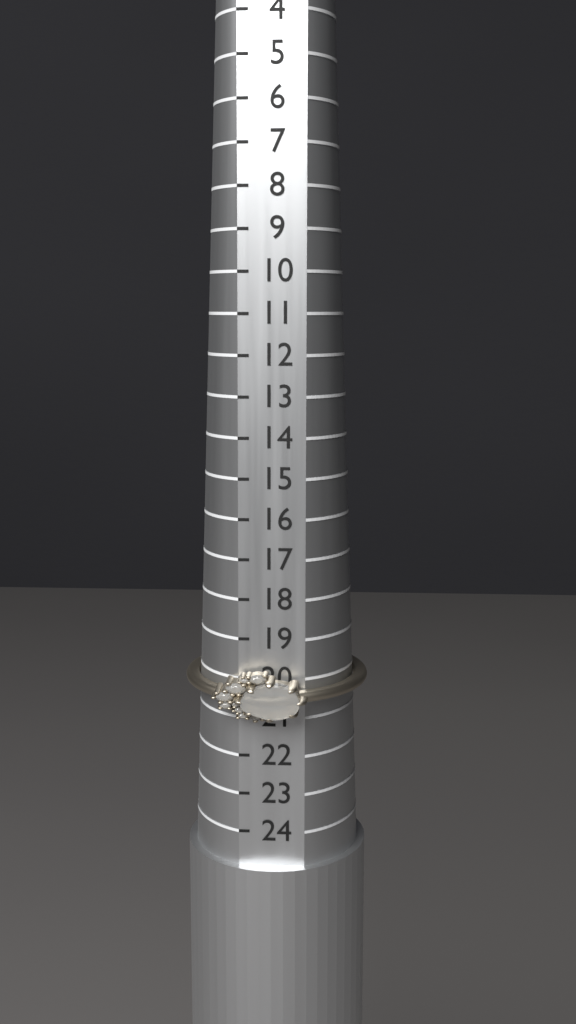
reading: 21 (no unit)
